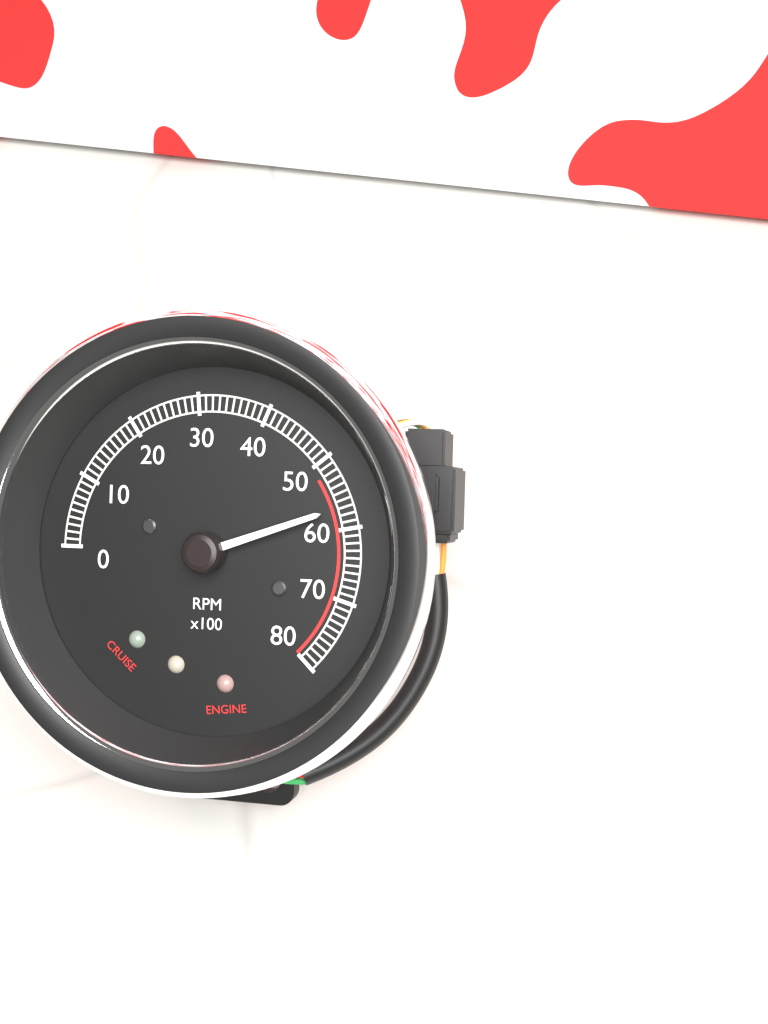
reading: 5700 RPM
